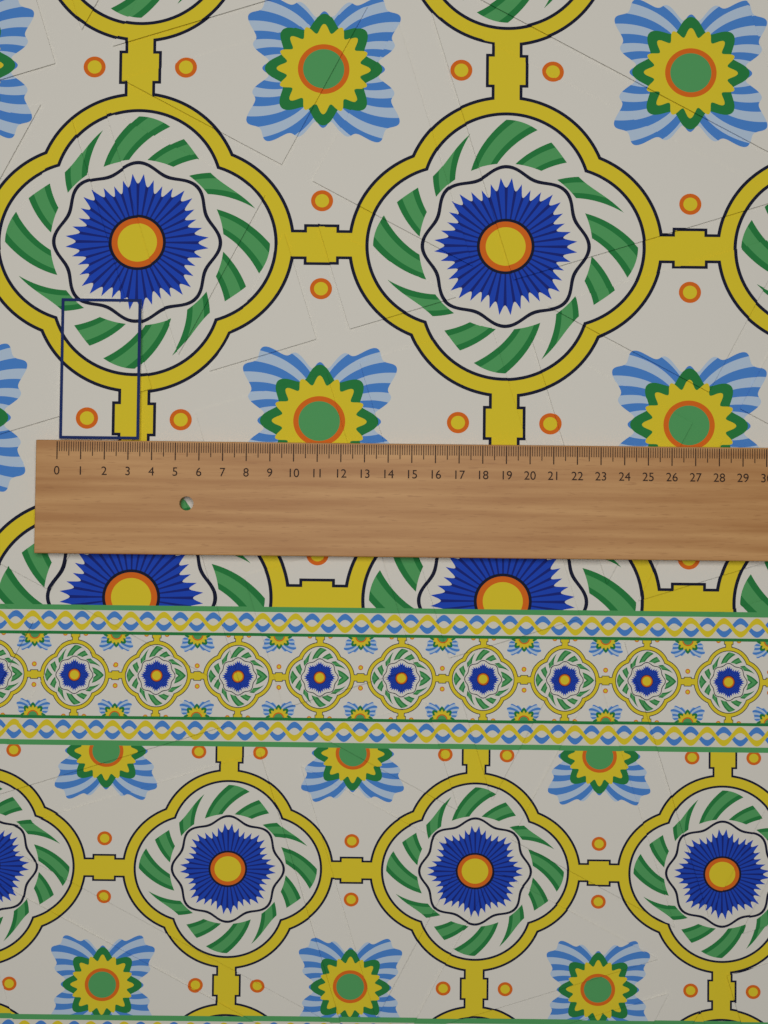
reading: 3.4 (no unit)
